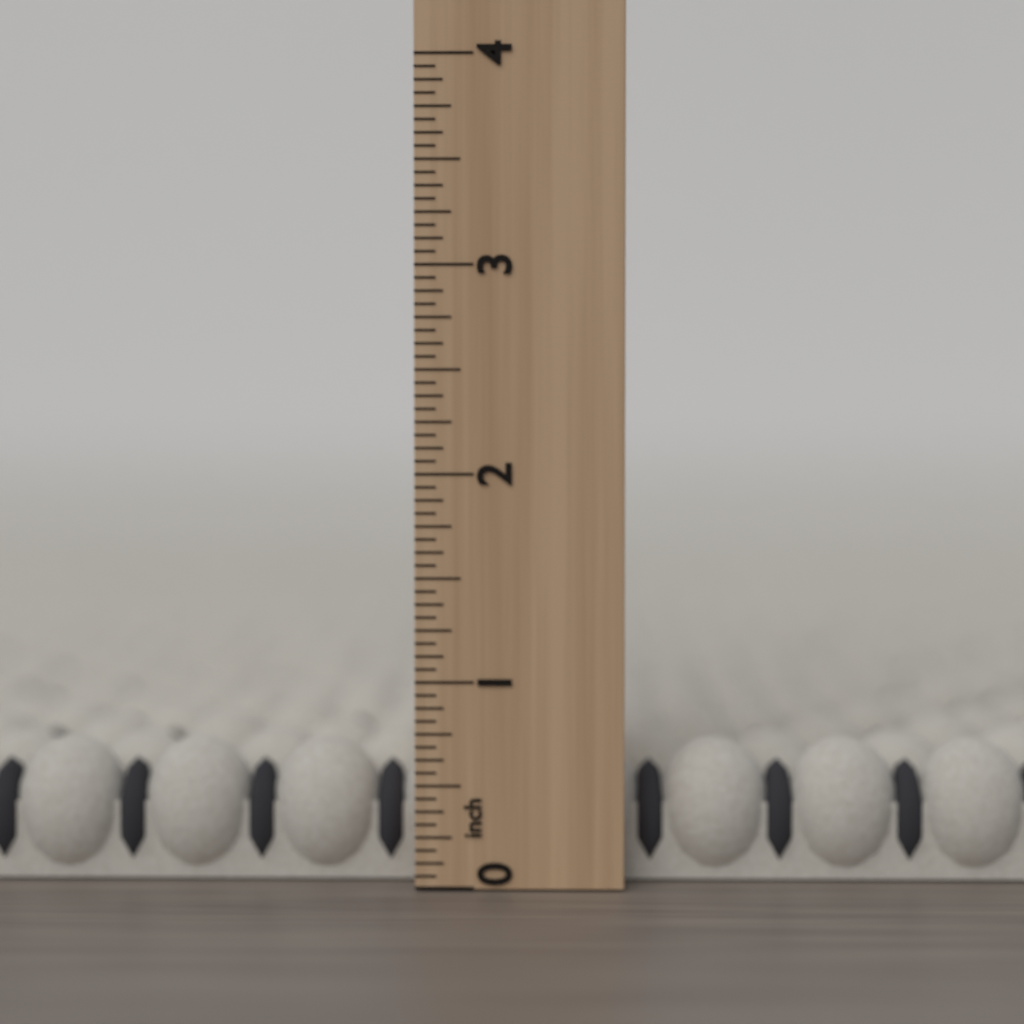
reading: 0.6875 inch
